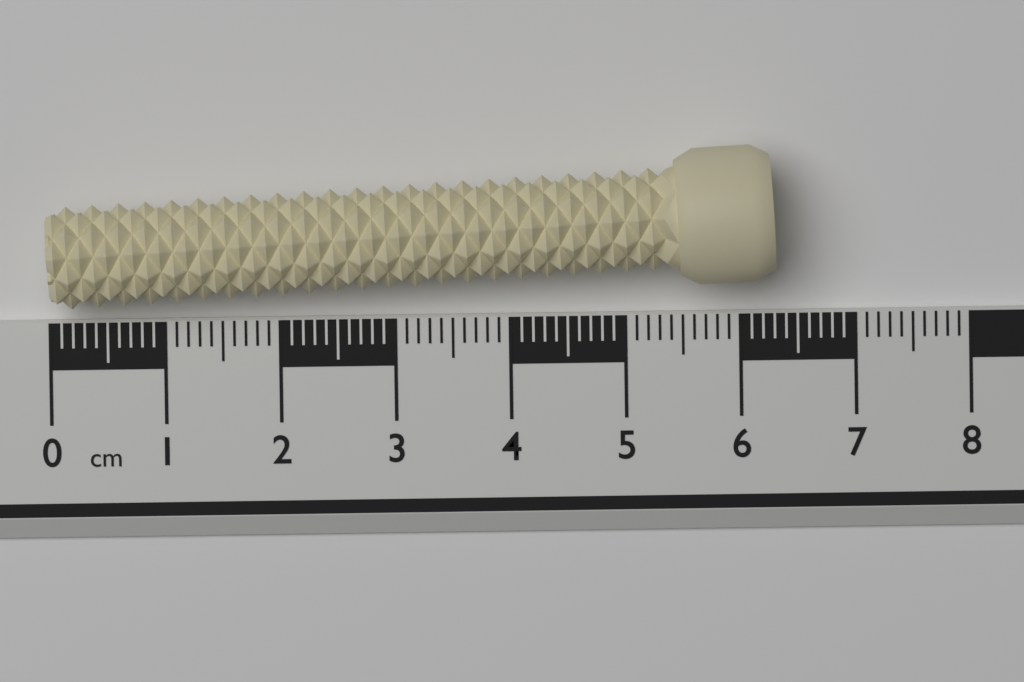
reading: 6.3 cm
